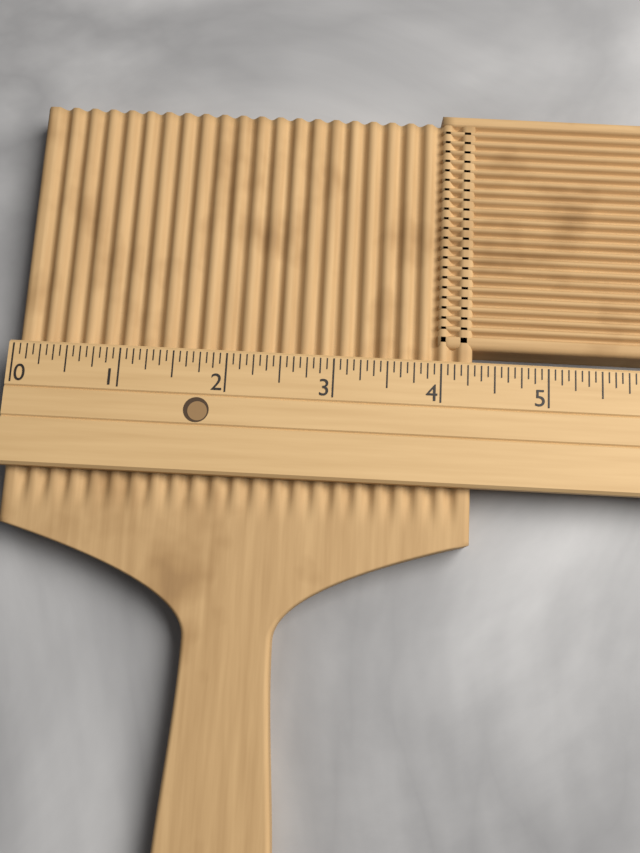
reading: 4.3125 (no unit)
